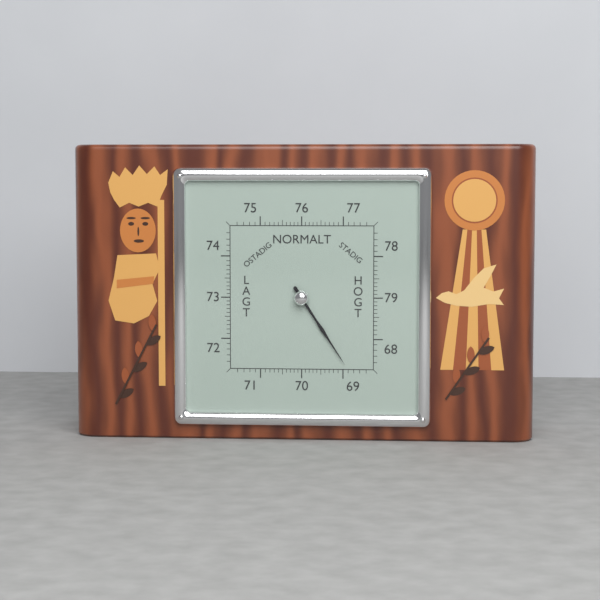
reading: 68.9 (no unit)
